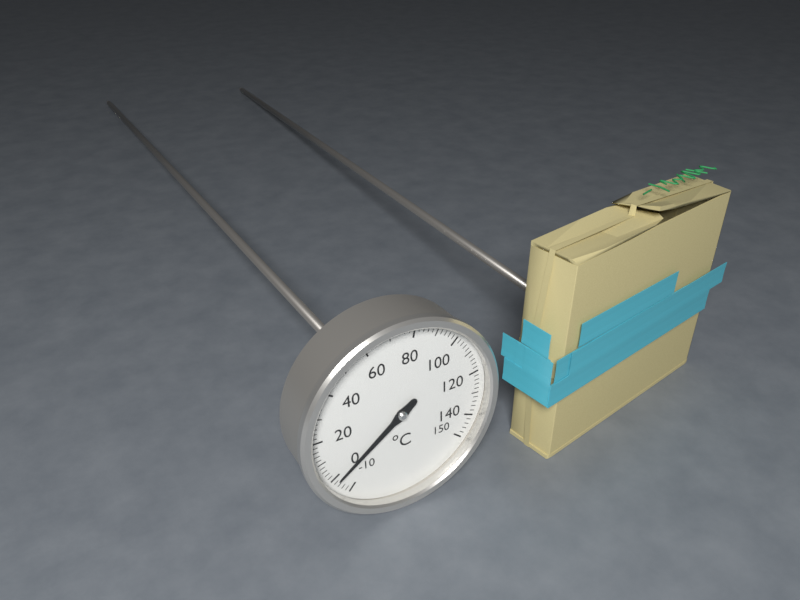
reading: -2 °C
